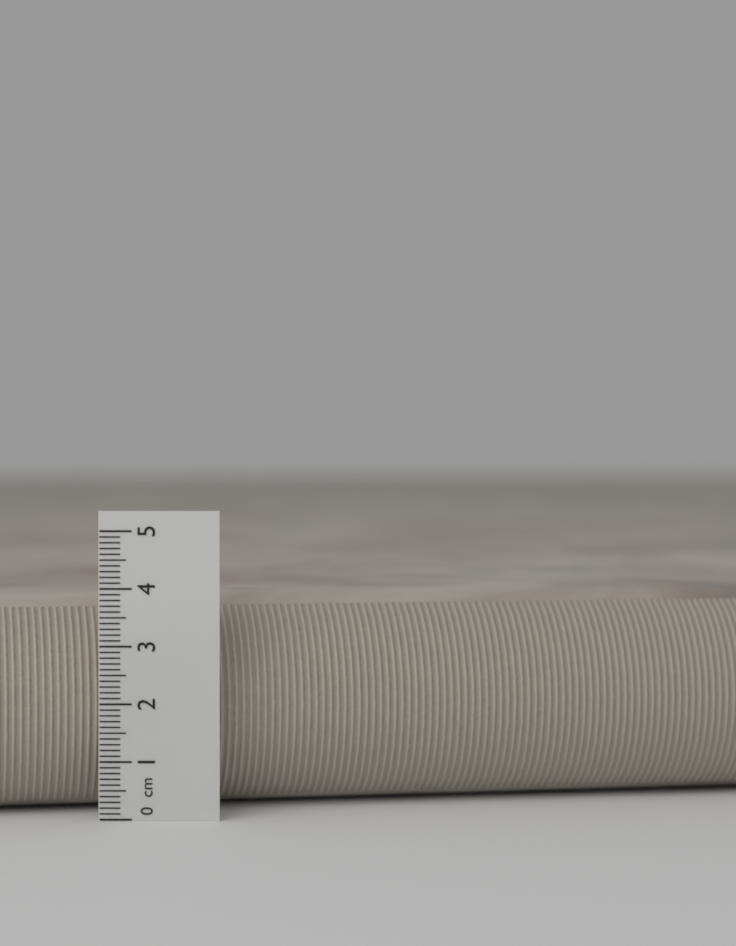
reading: 3.8 cm
